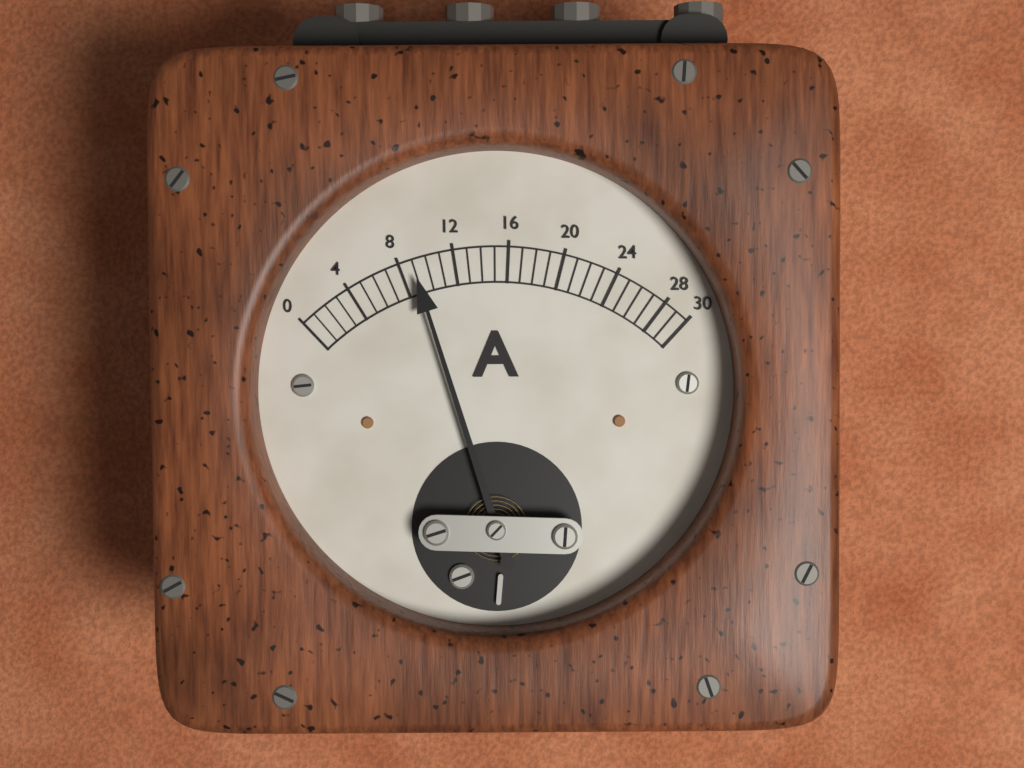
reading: 9 A
